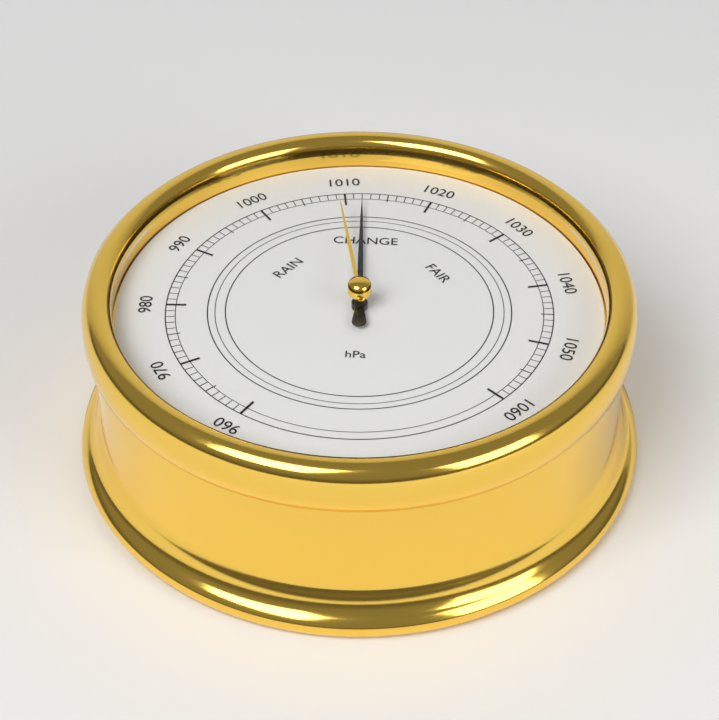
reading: 1012 hPa
